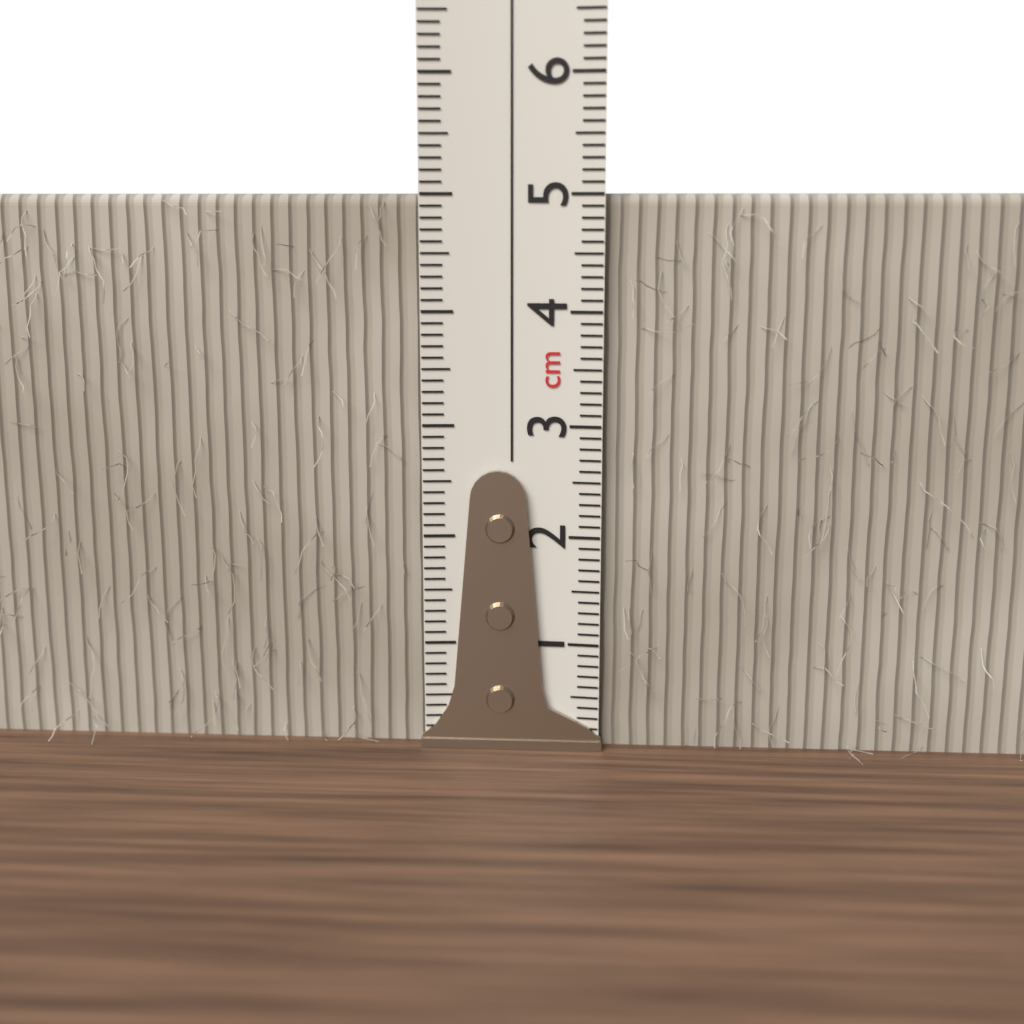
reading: 5.0 cm
